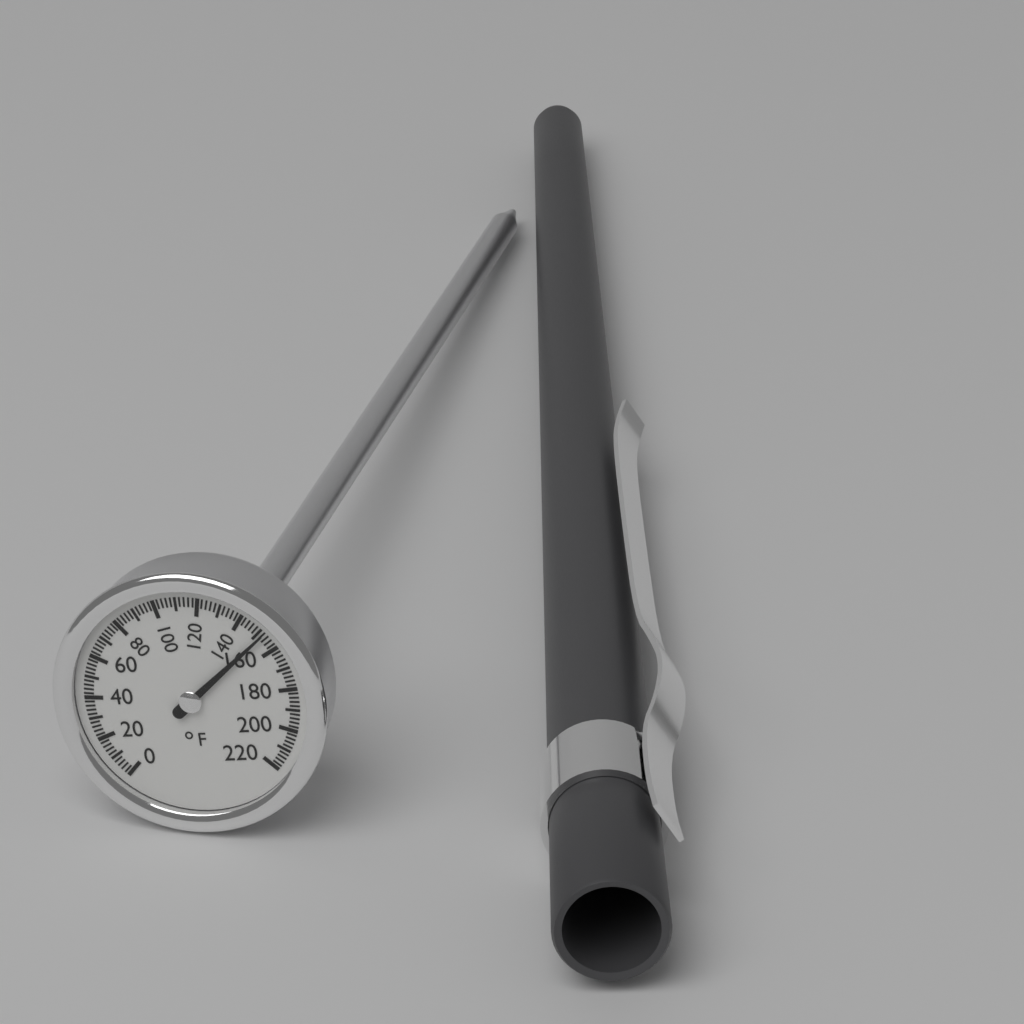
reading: 152 °F
